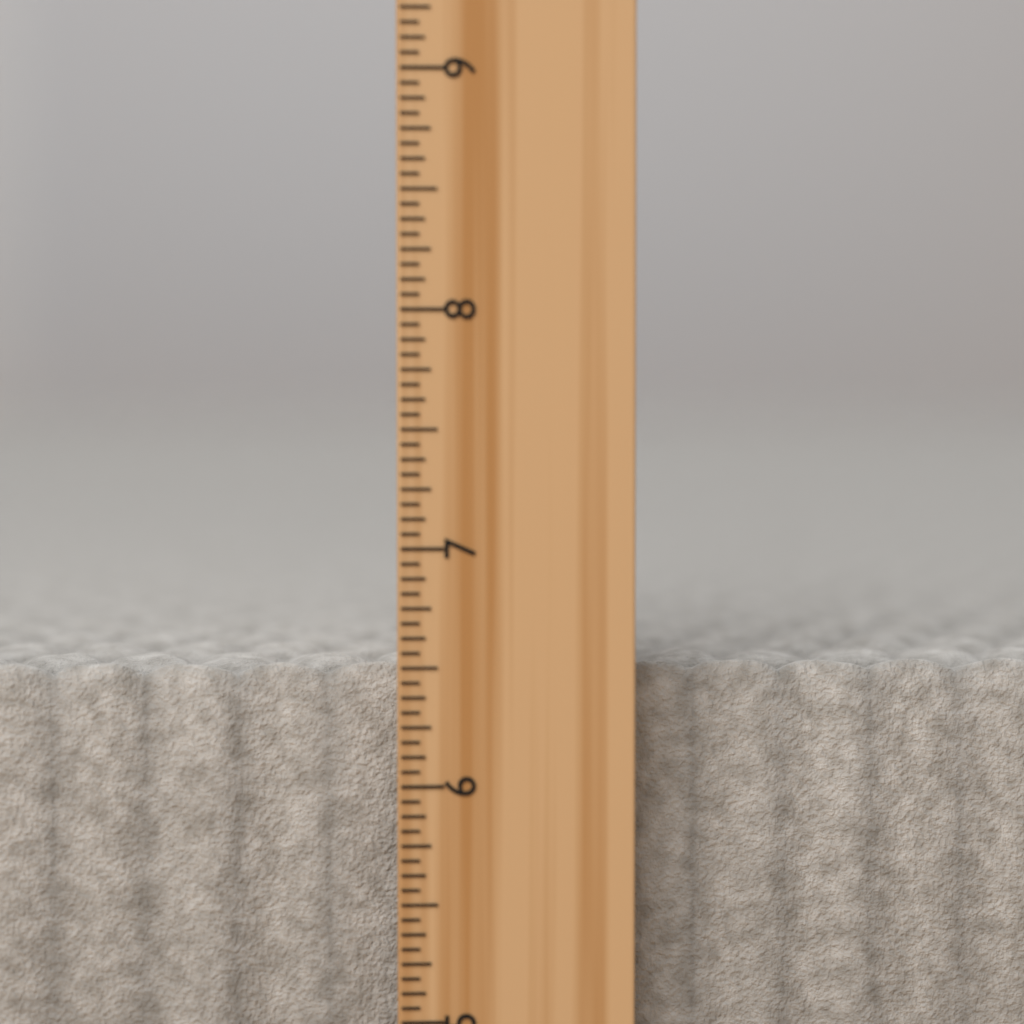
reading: 6.5000 inch
